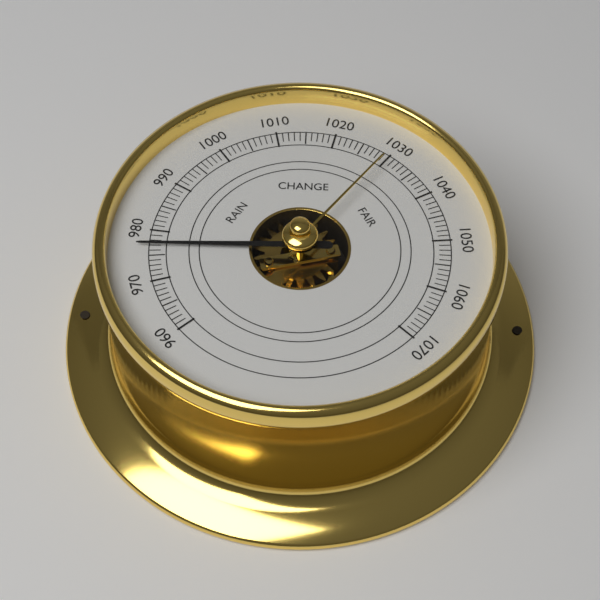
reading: 977 (no unit)
